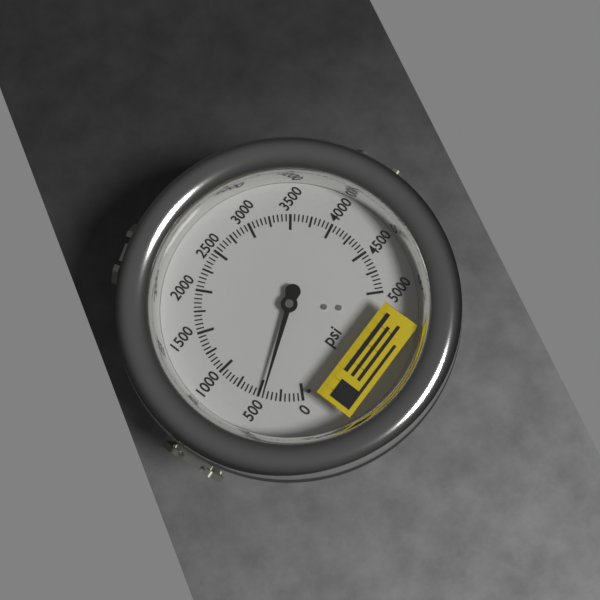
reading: 450 psi
